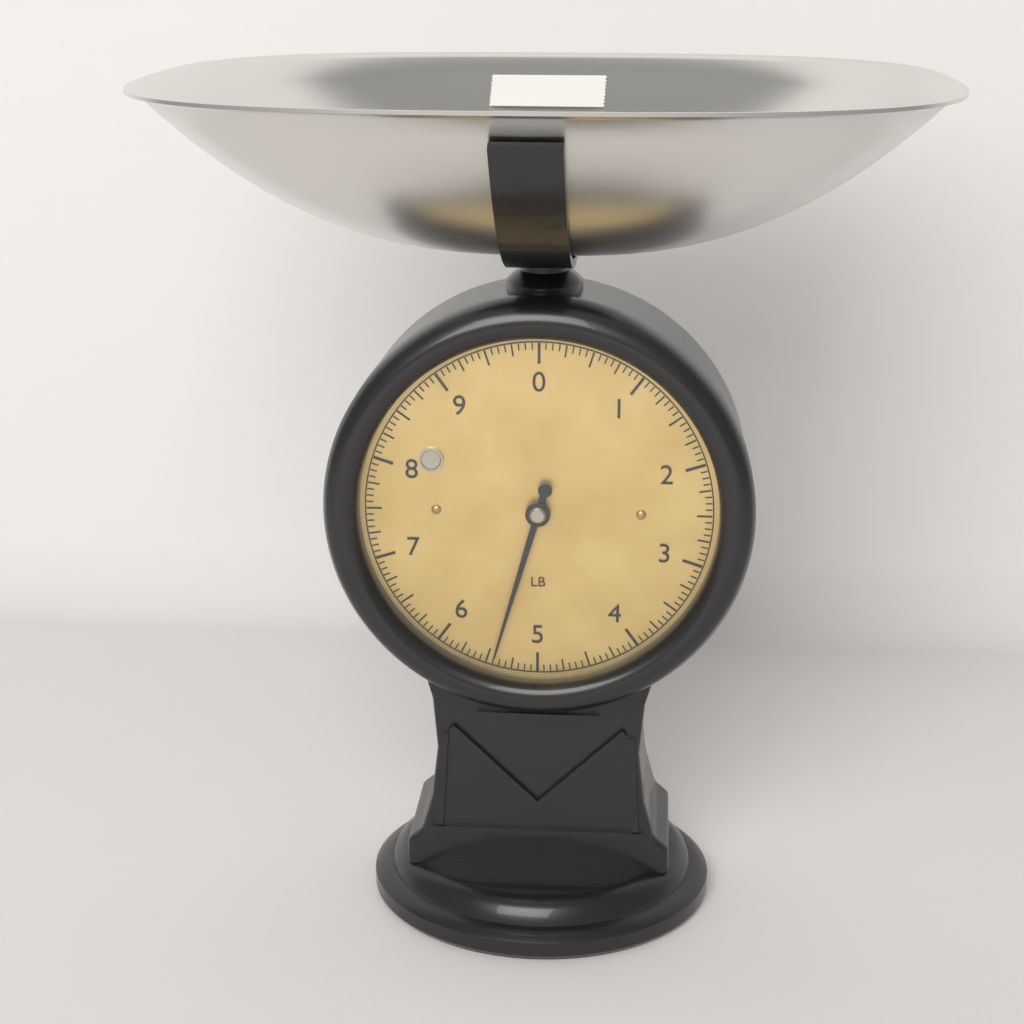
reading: 5.4375 lb
